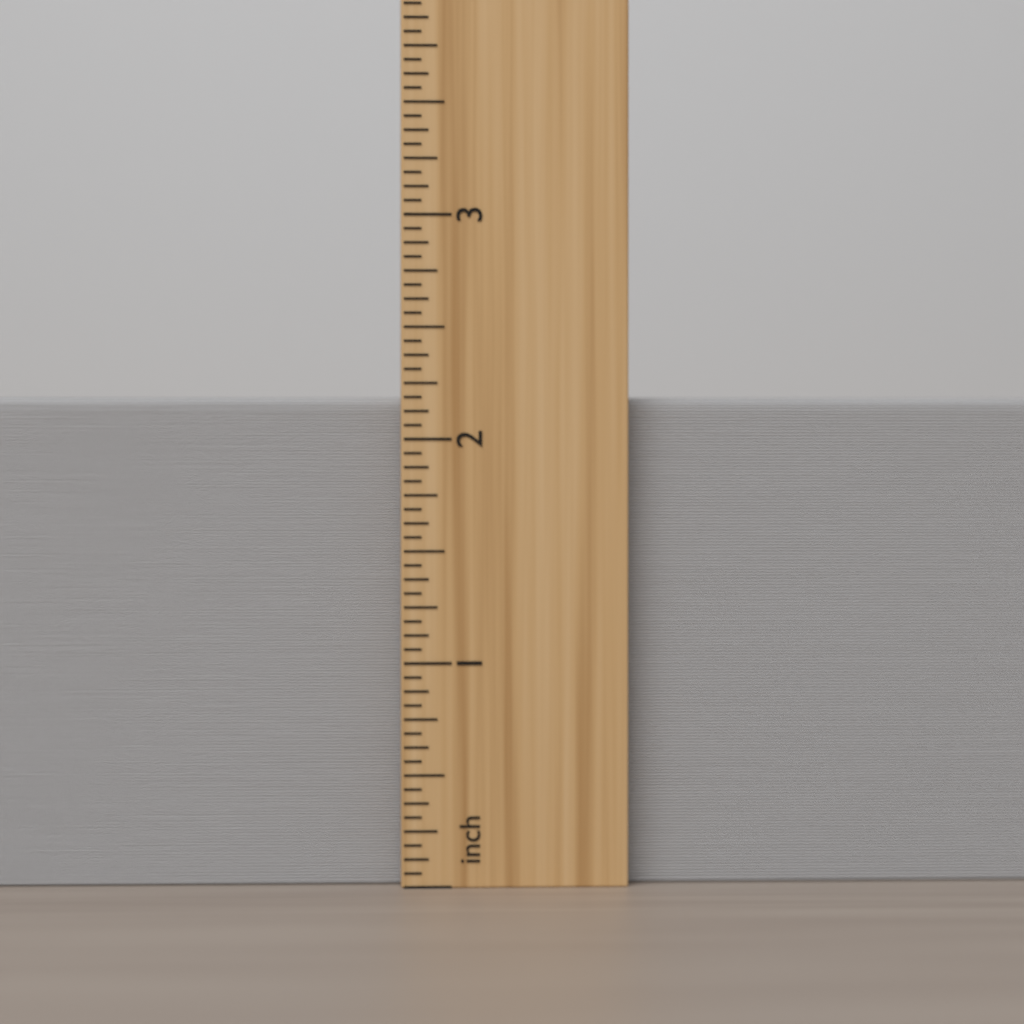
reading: 2.1875 inch
